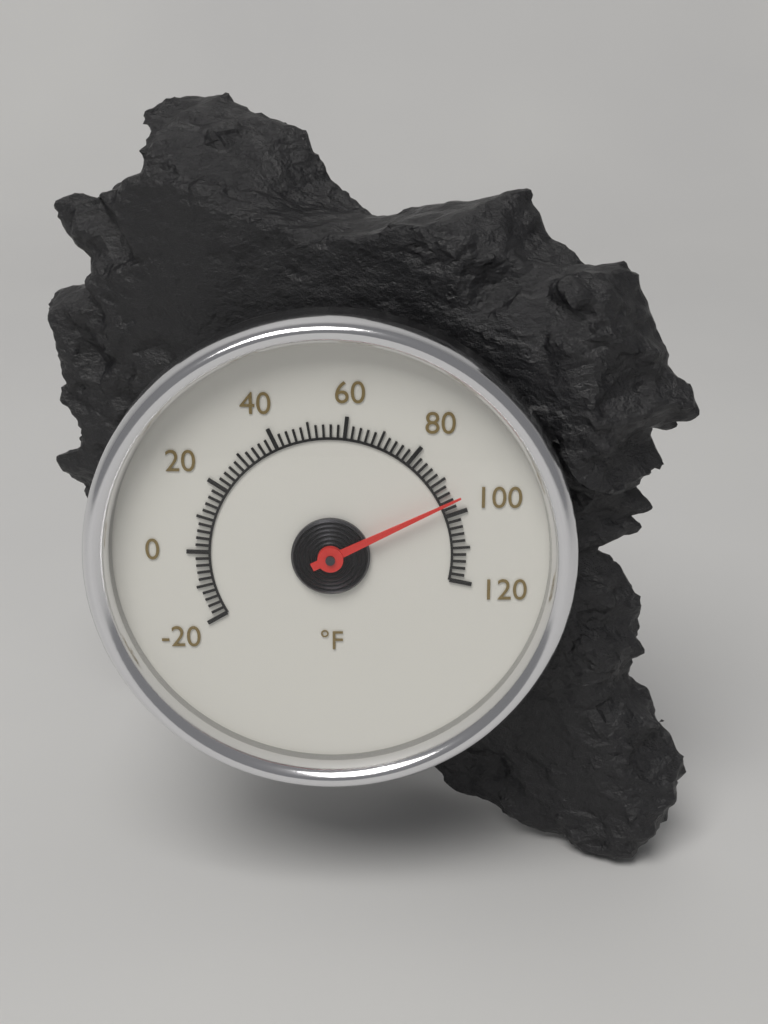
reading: 96 °F
